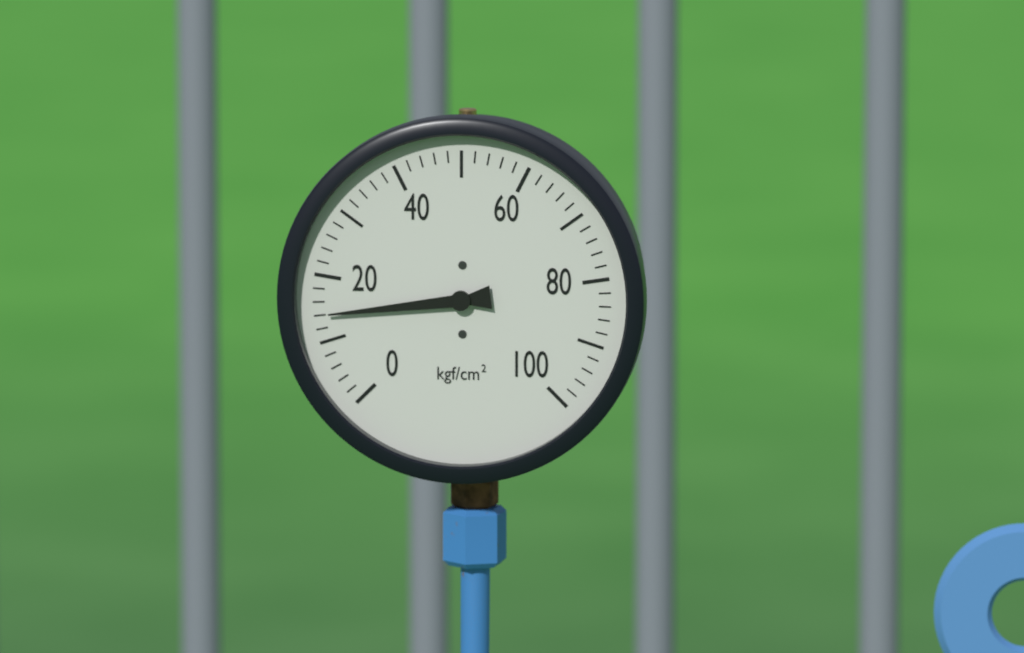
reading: 14 kgf/cm²
